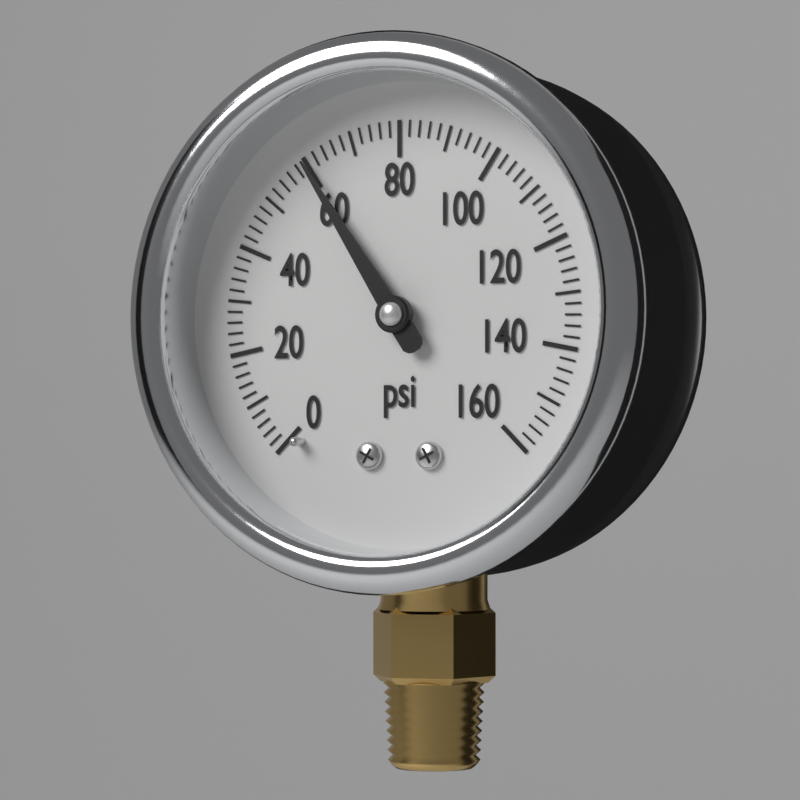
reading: 60 psi
